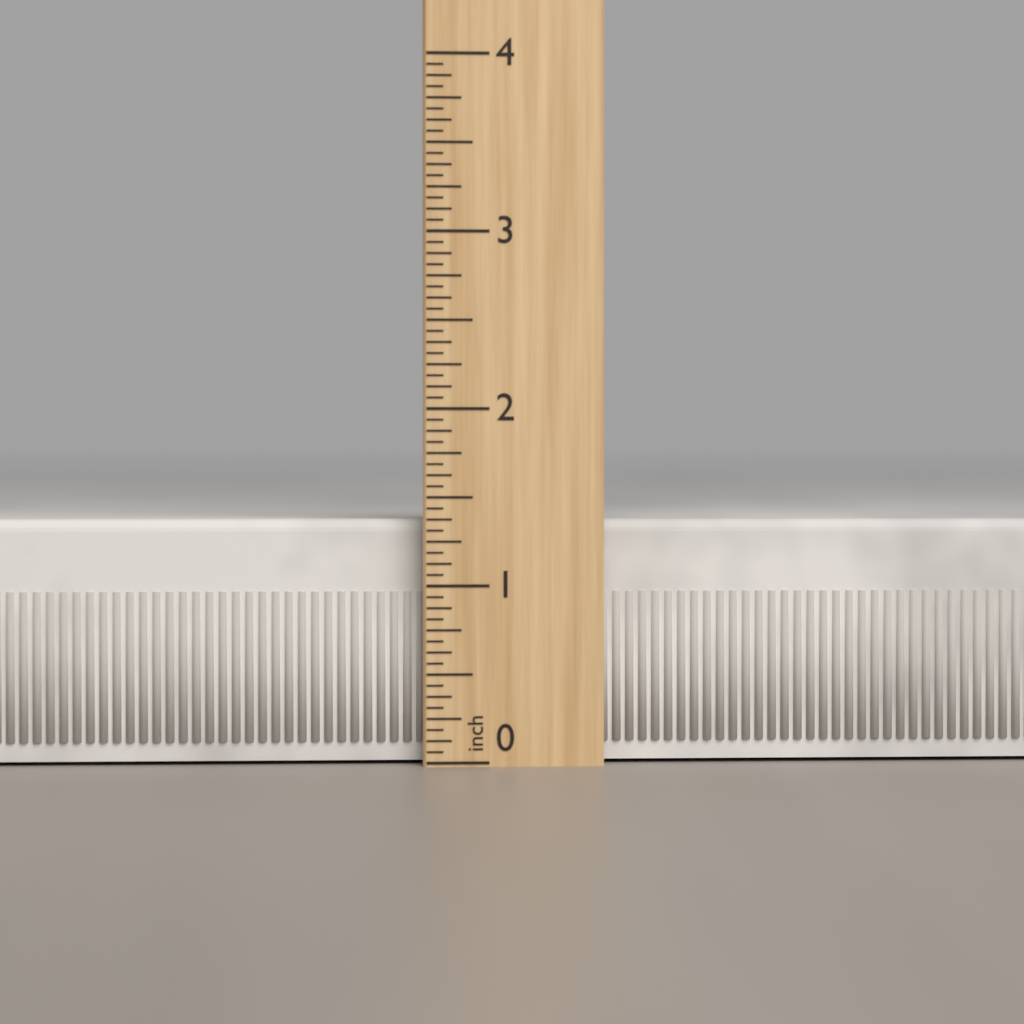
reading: 1.3750 inch
